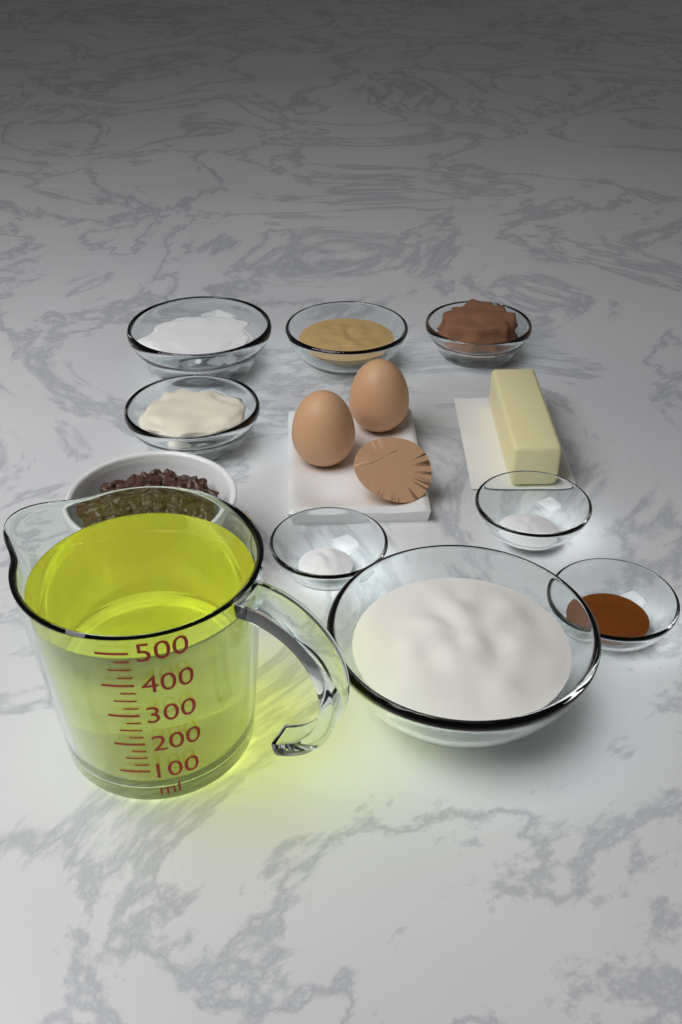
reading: 475 ml
